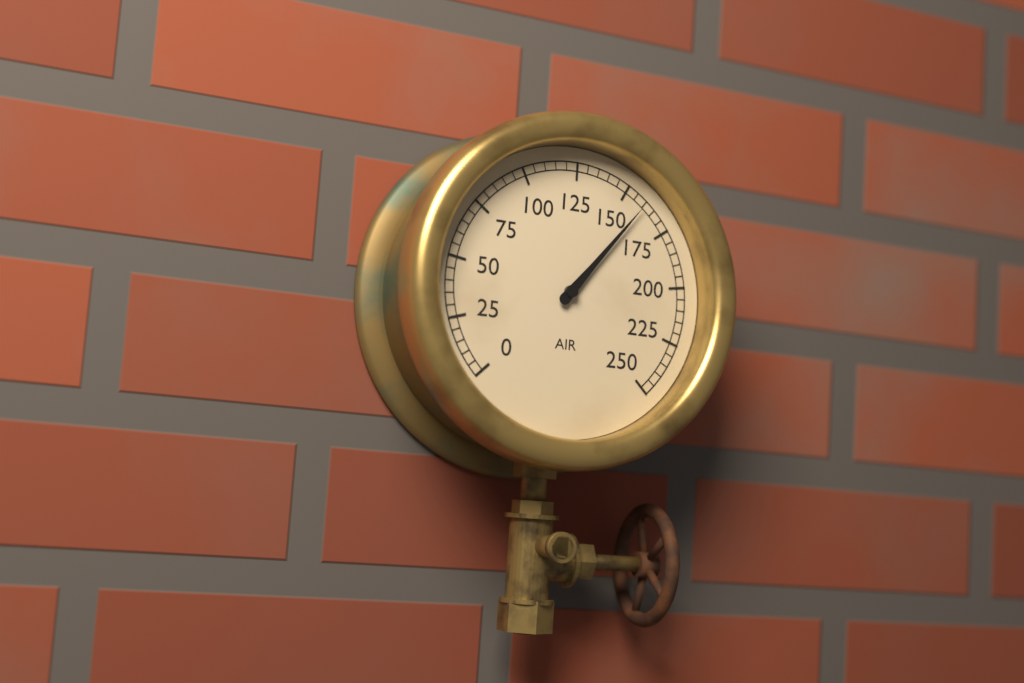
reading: 160 (no unit)
